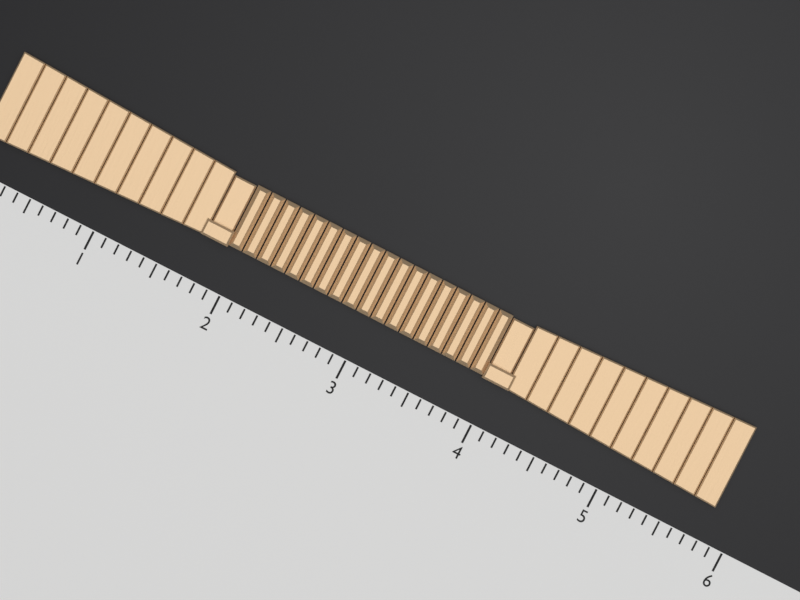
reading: 5.8 (no unit)
